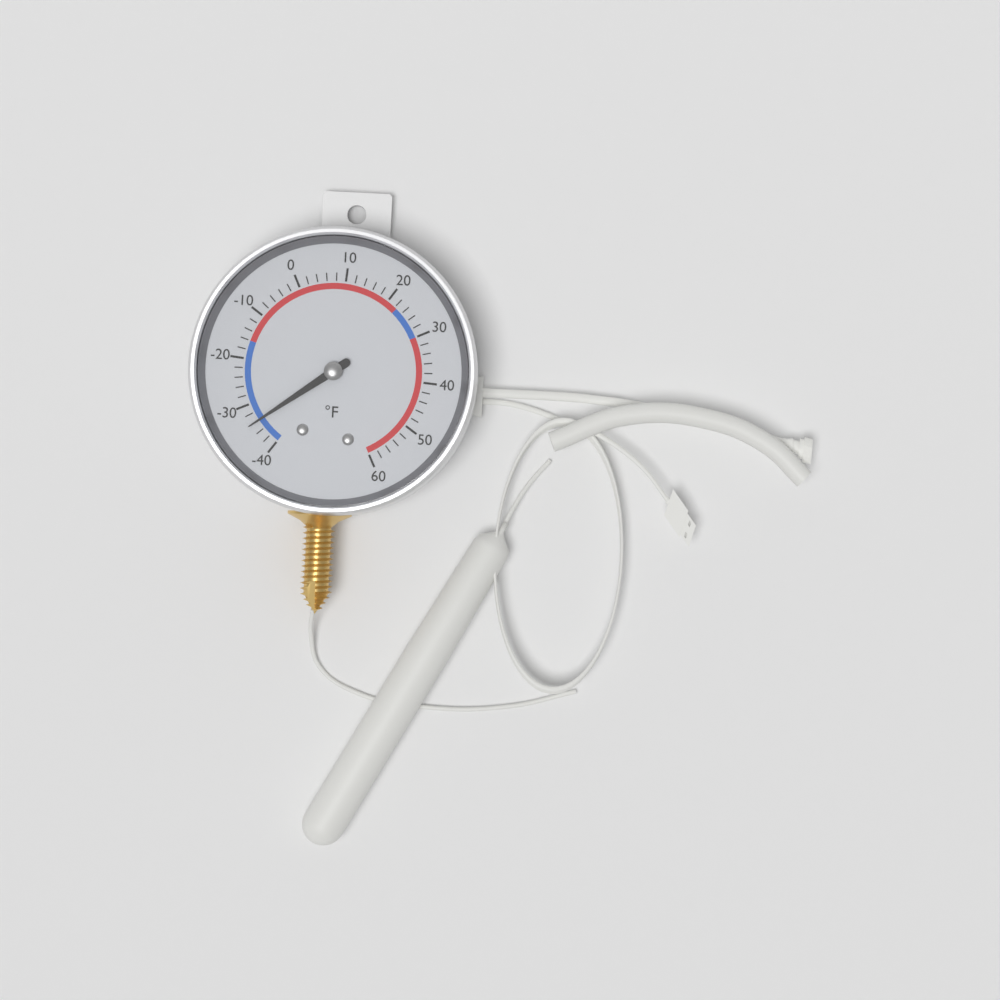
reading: -34 °F
